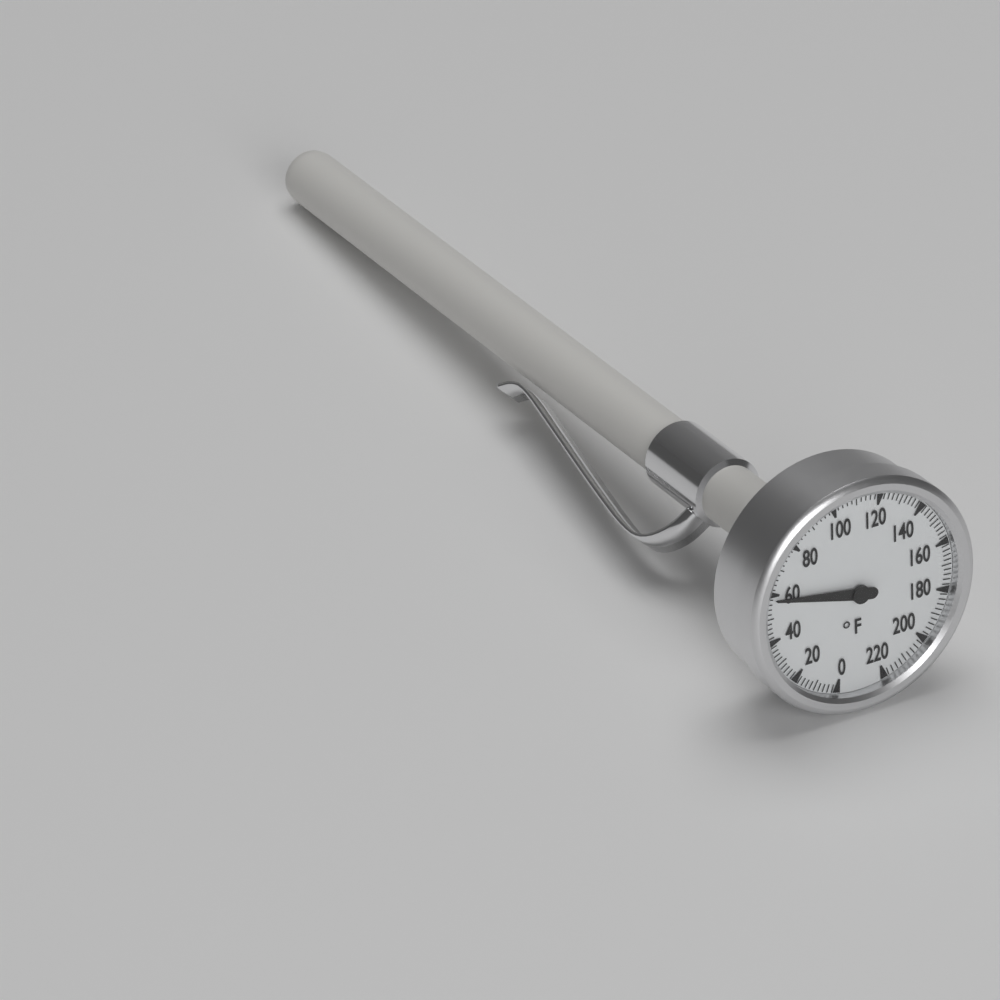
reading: 58 °F
